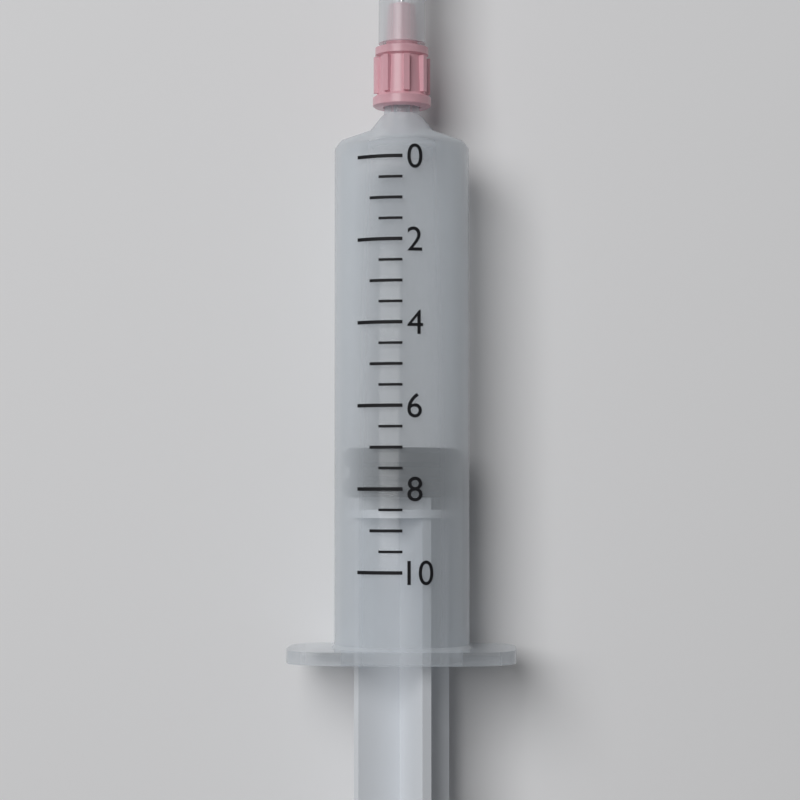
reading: 7.0 (no unit)
